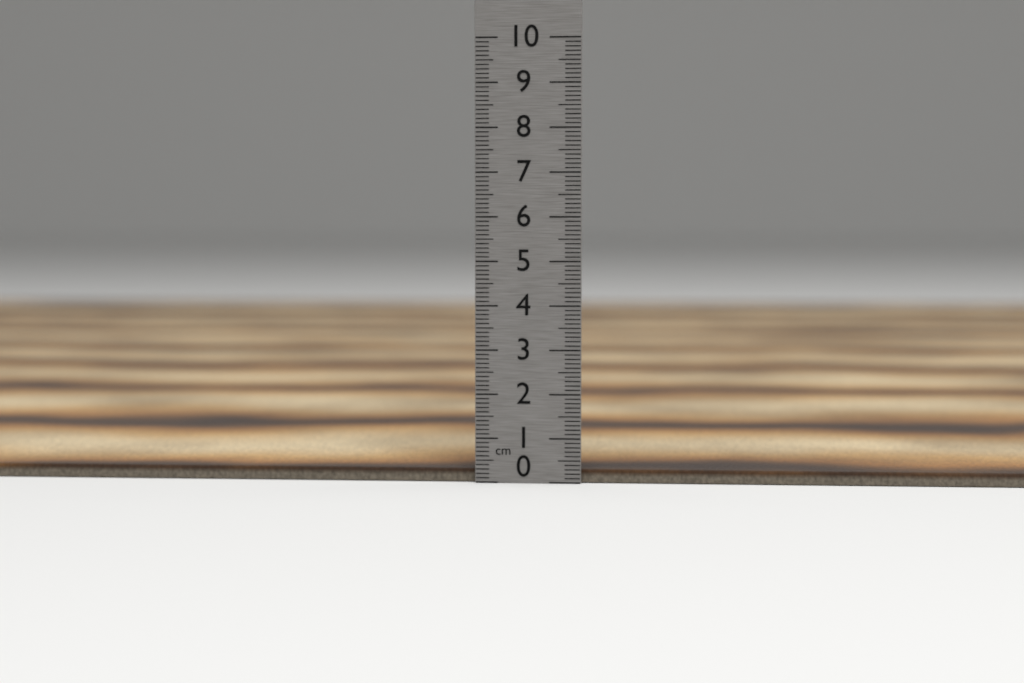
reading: 0.3 cm
